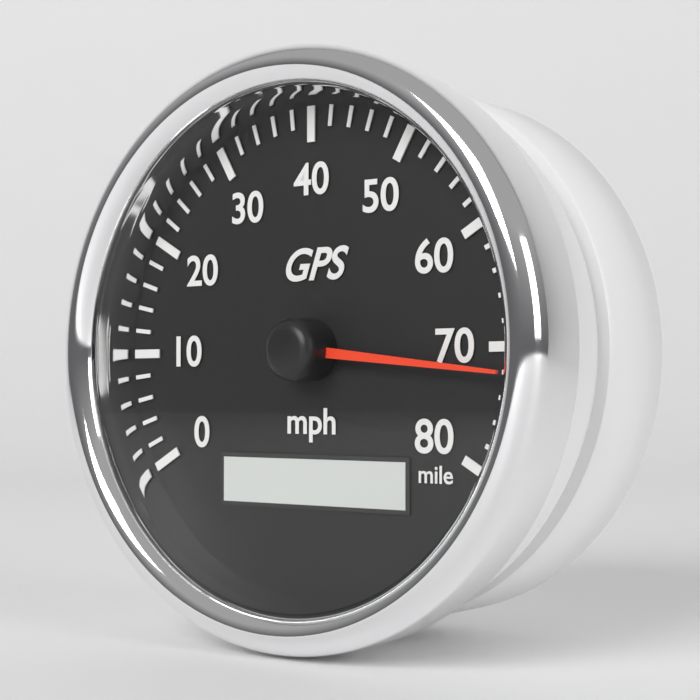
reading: 72 mph
